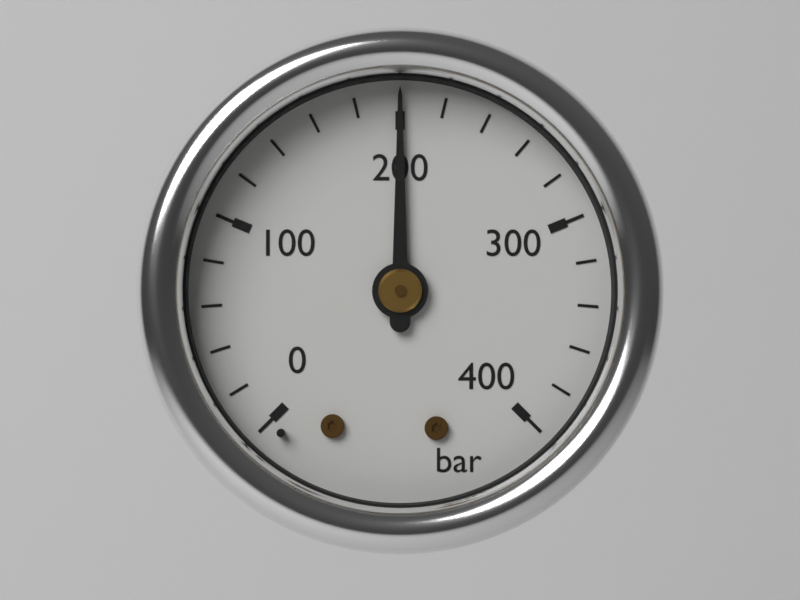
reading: 200 bar
